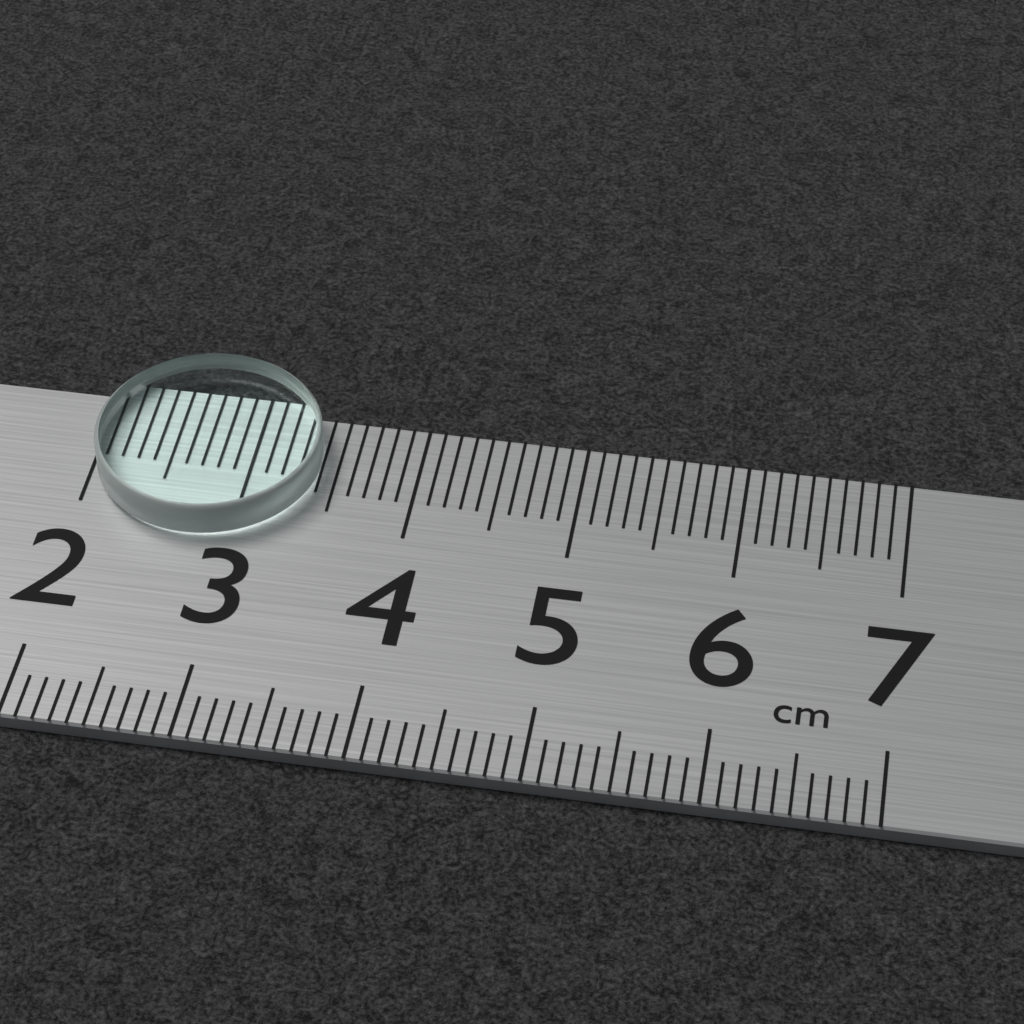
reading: 3.4 cm
